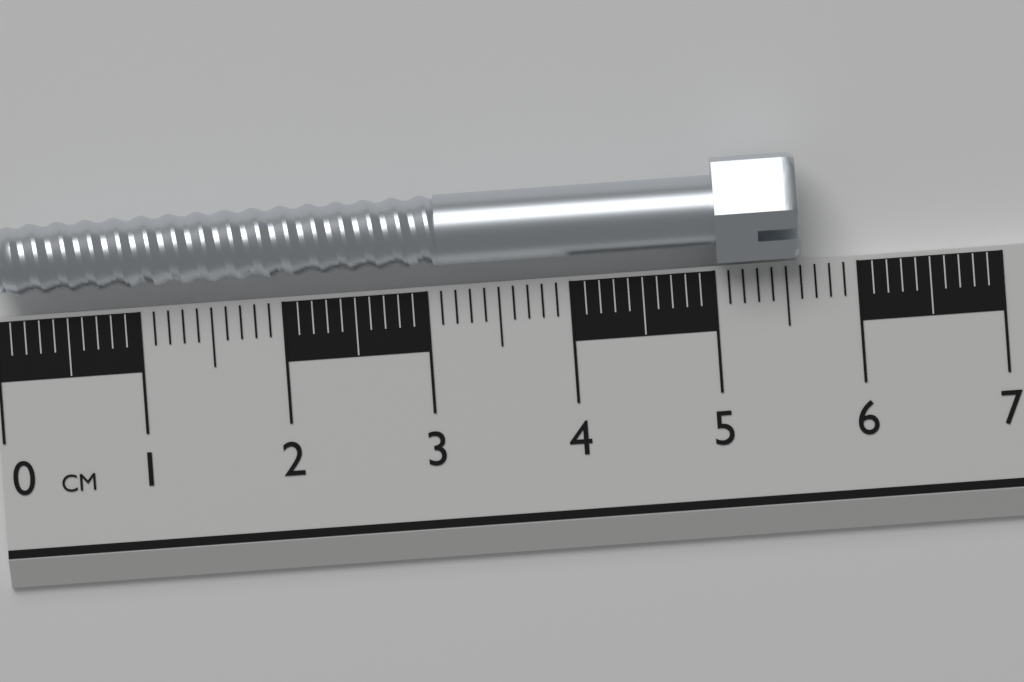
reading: 5.6 cm
